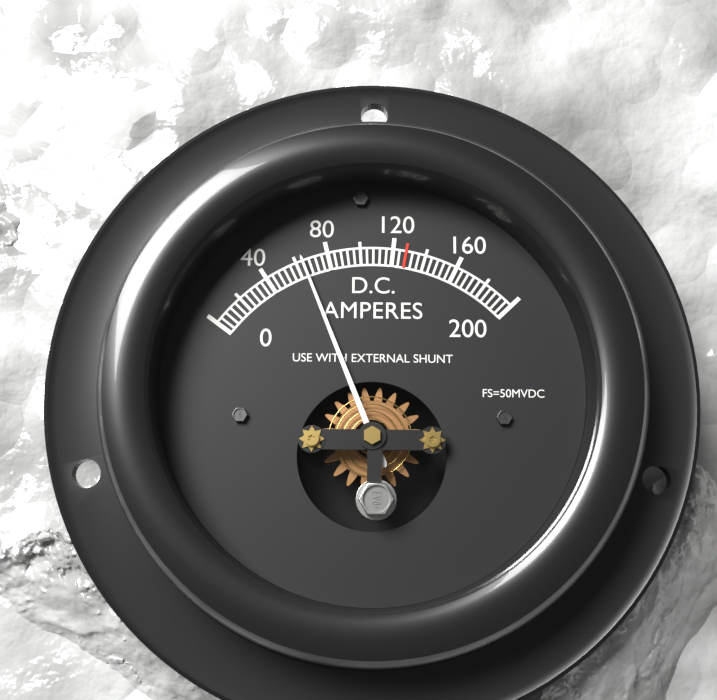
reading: 64 A
